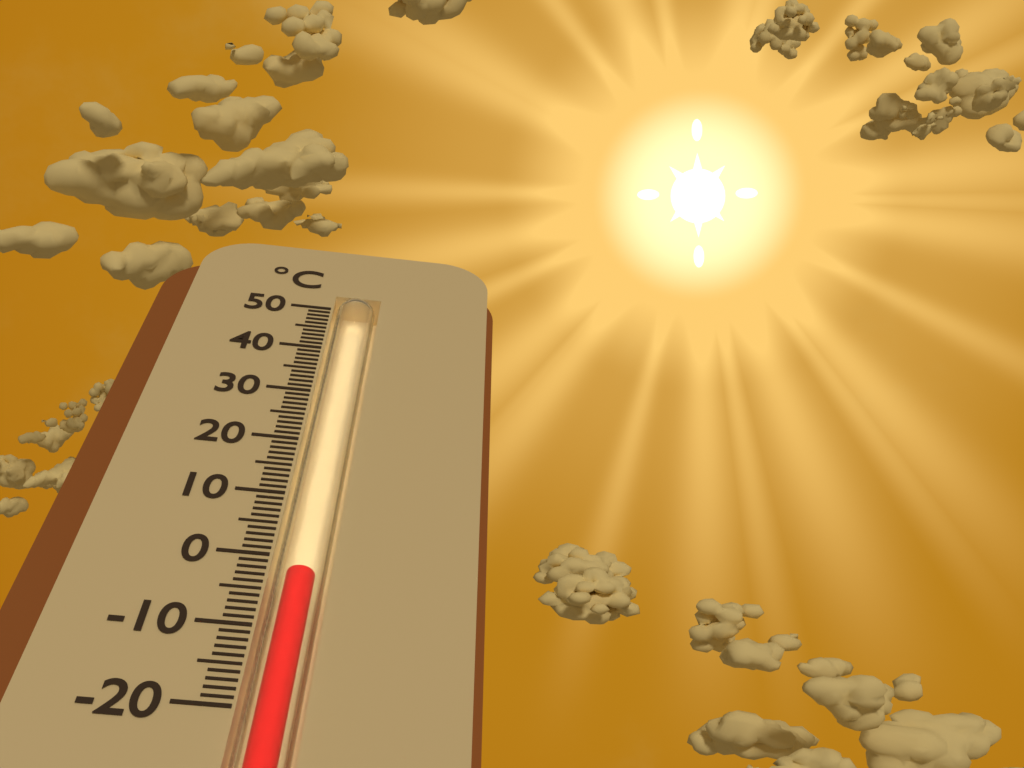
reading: -2 °C
